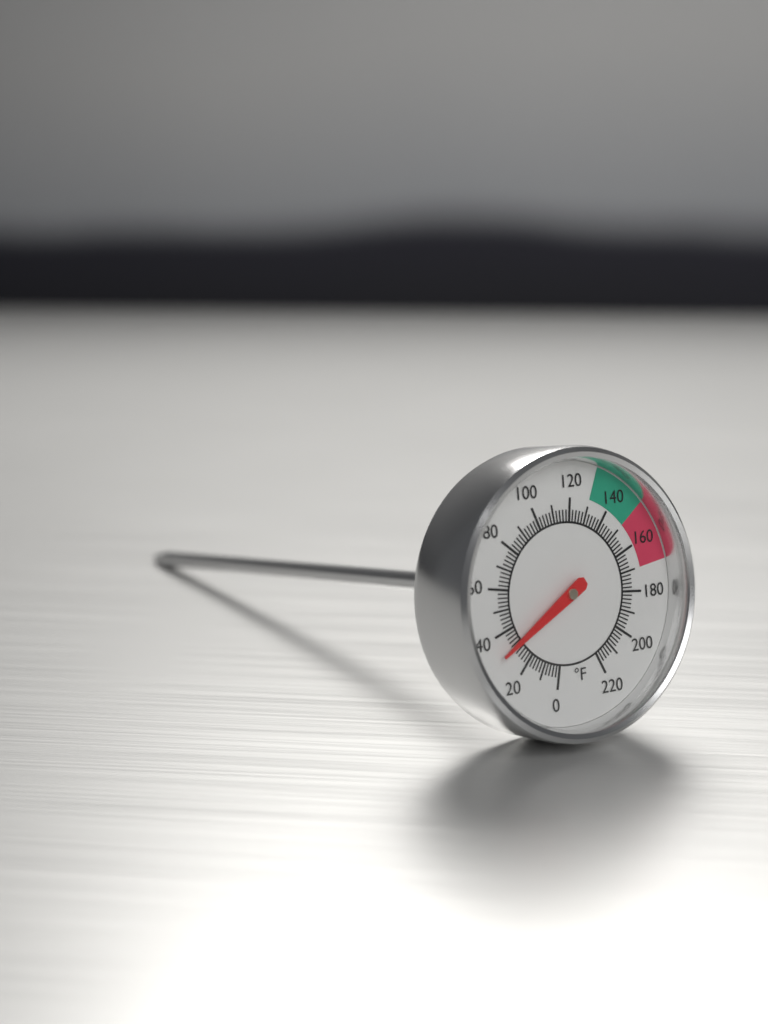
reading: 32 °F
